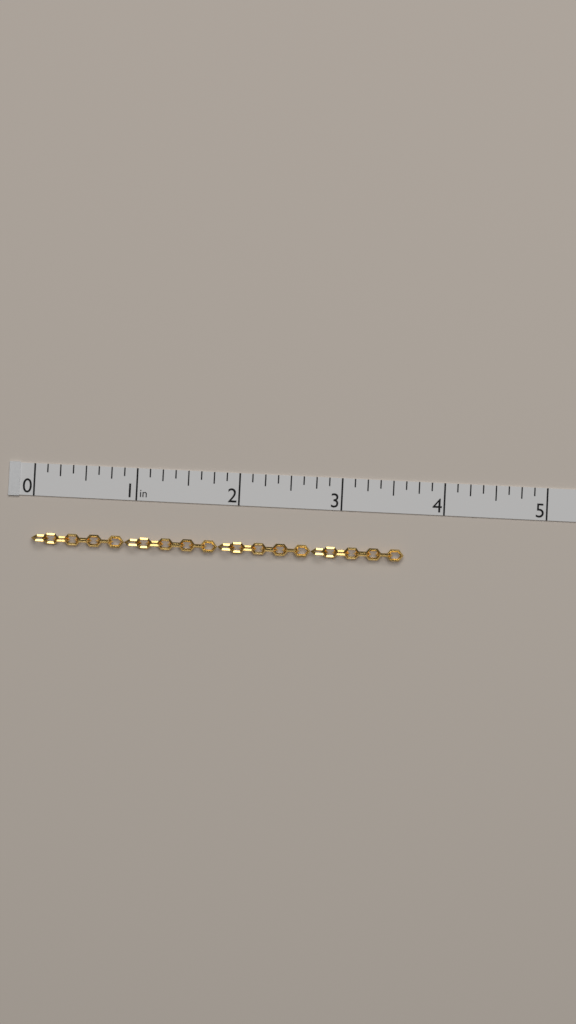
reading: 3.625 in
